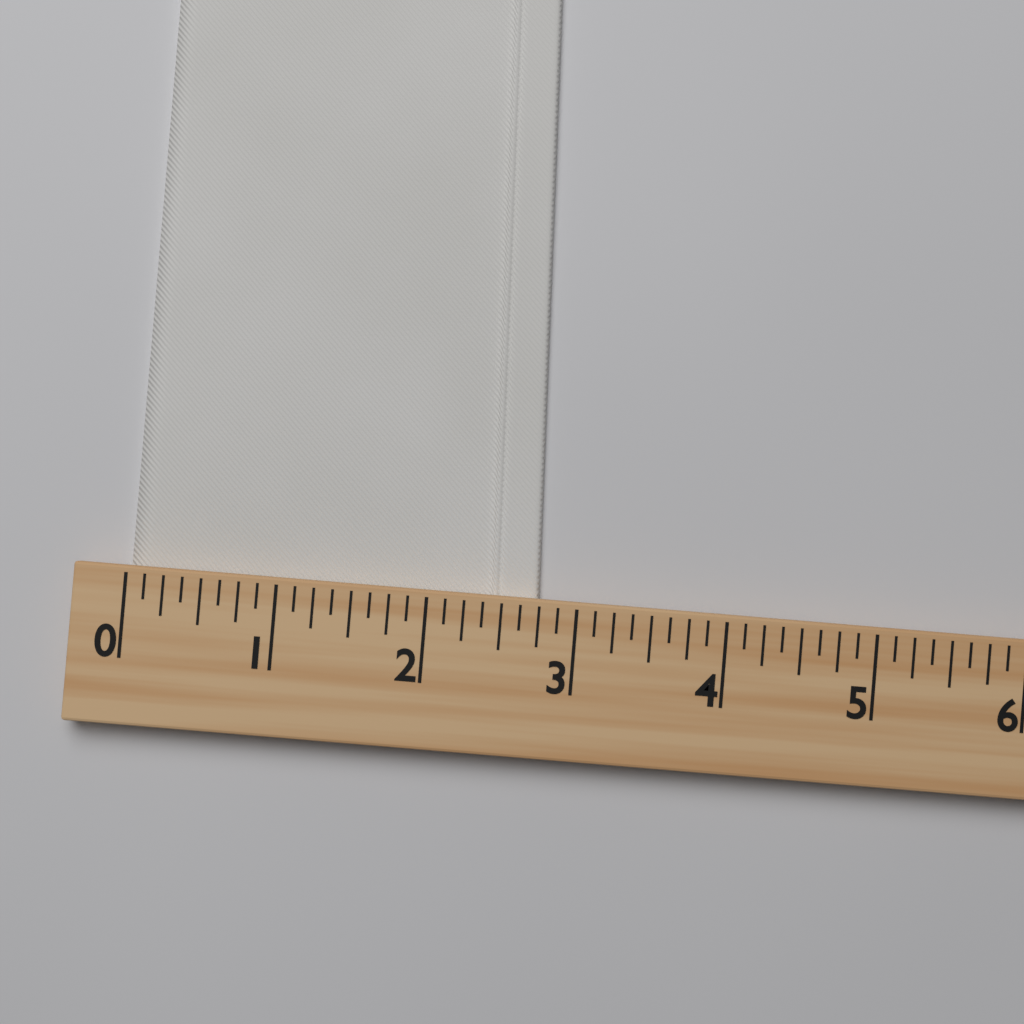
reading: 2.750 (no unit)
